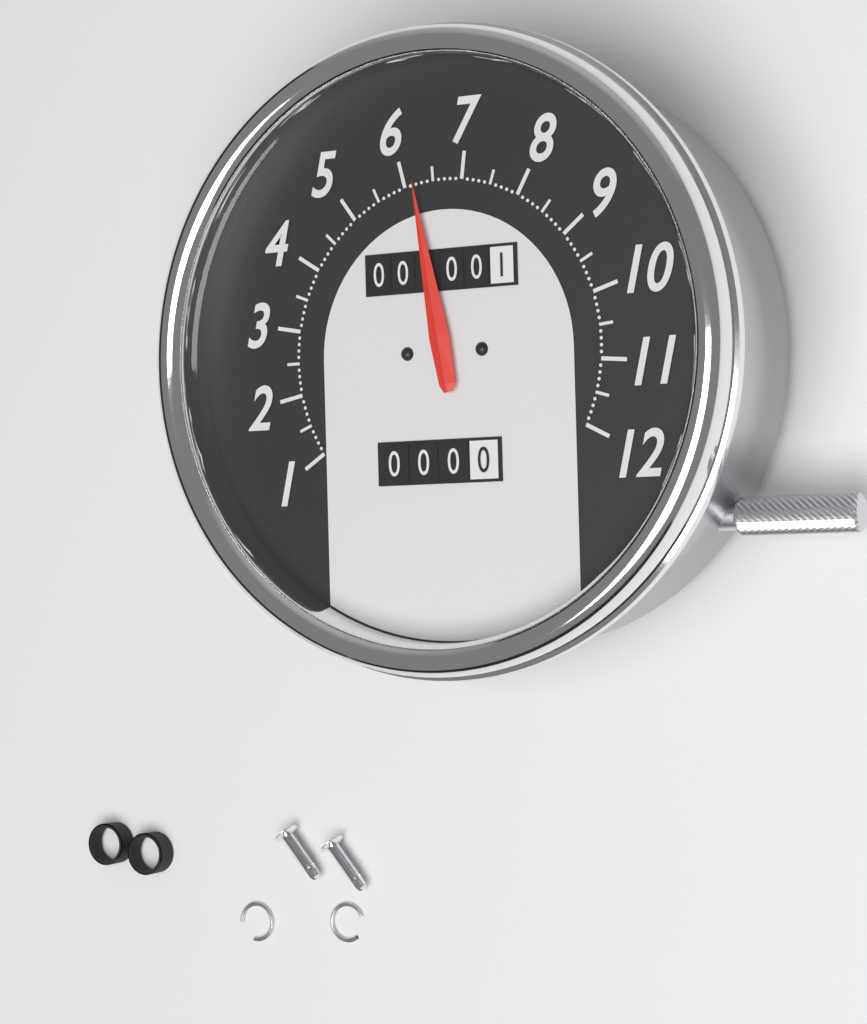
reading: 6.2 (no unit)
